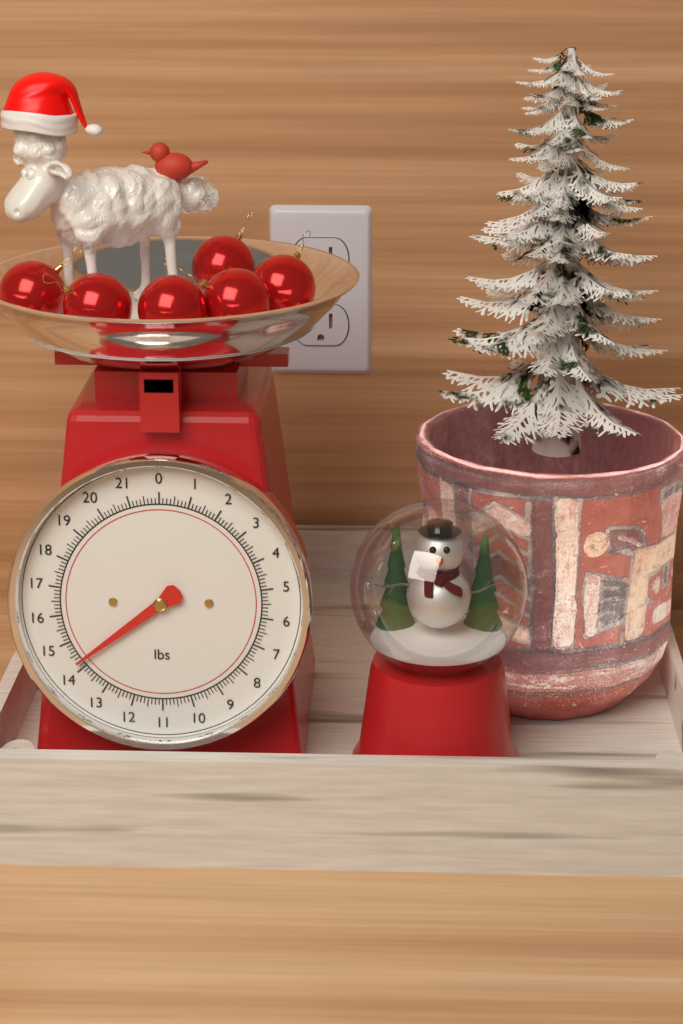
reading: 14.250 lbs
